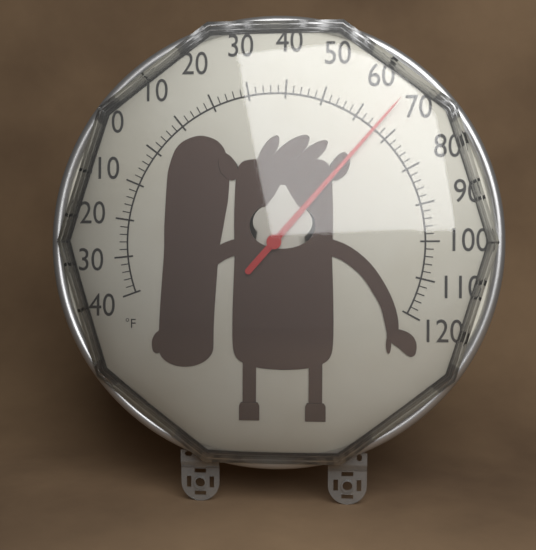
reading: 66 °F
